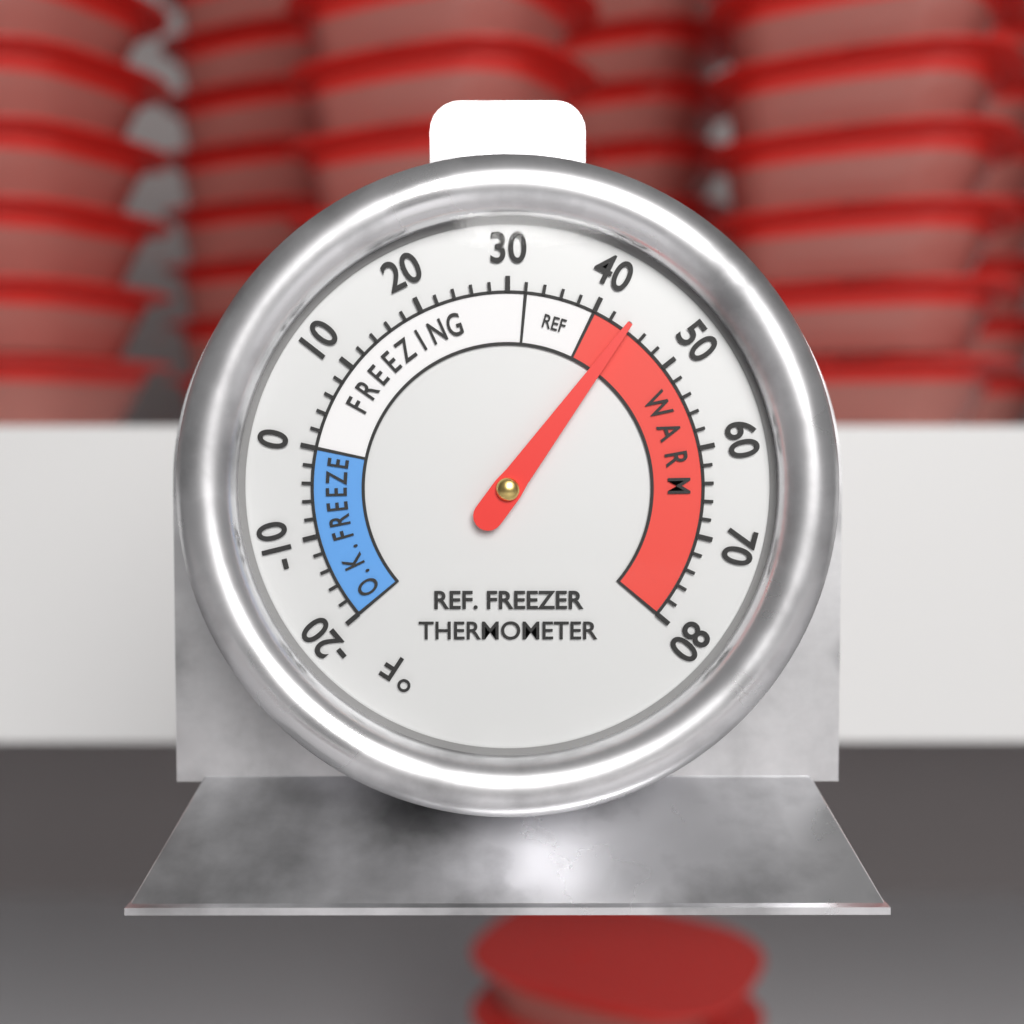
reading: 44 °F
